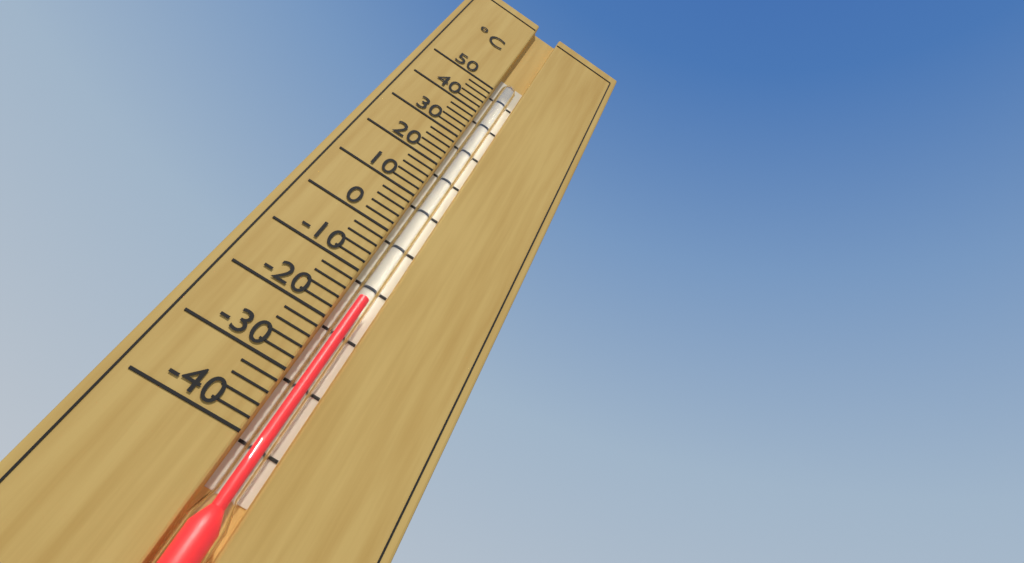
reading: -14 °C
